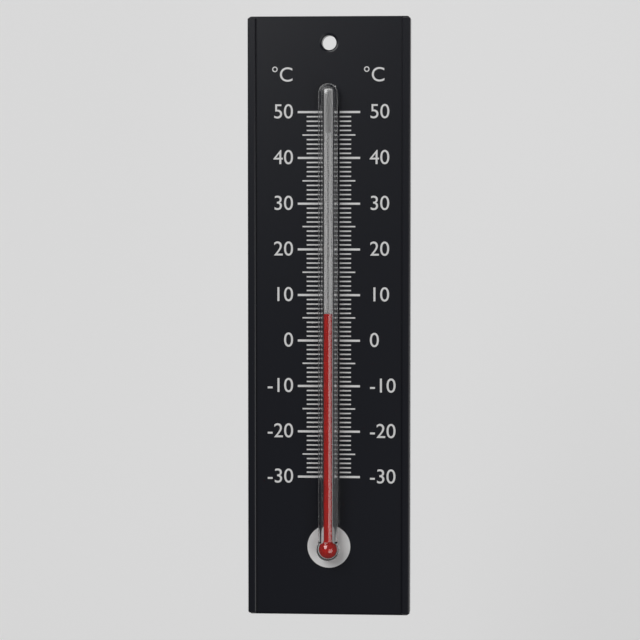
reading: 6 °C
